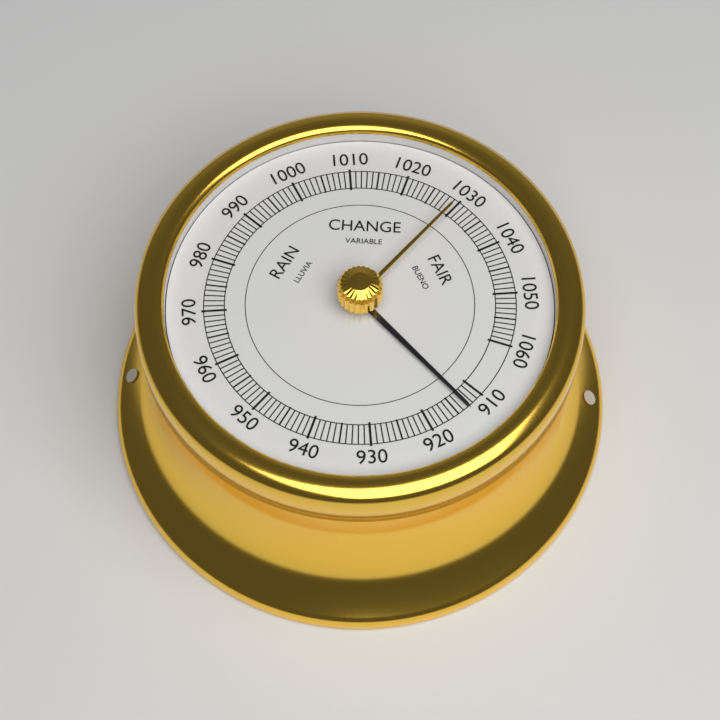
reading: 913 (no unit)
